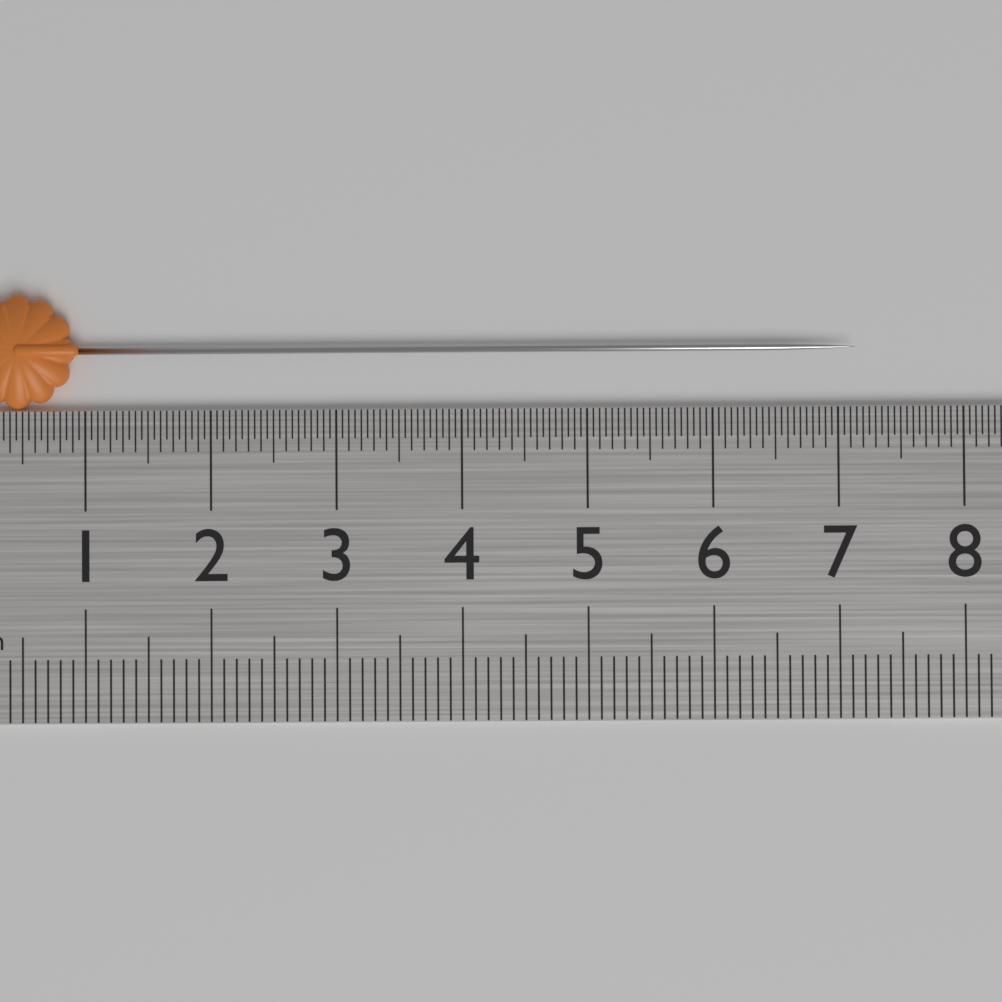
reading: 7.15 cm
